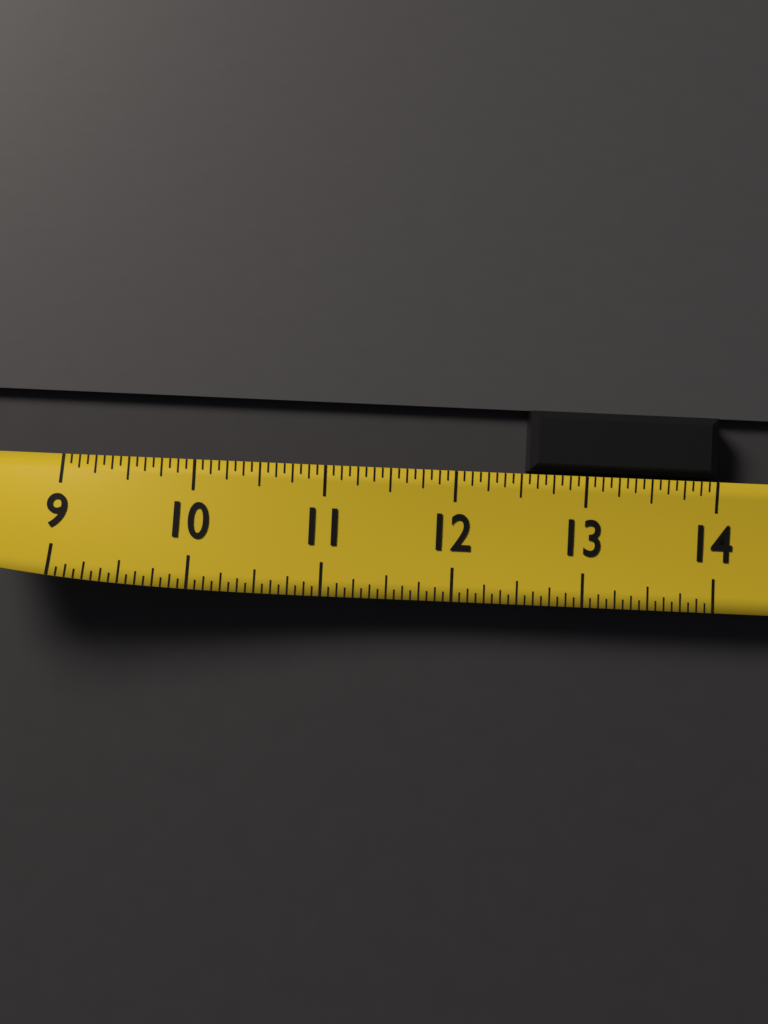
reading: 12.5625 (no unit)
